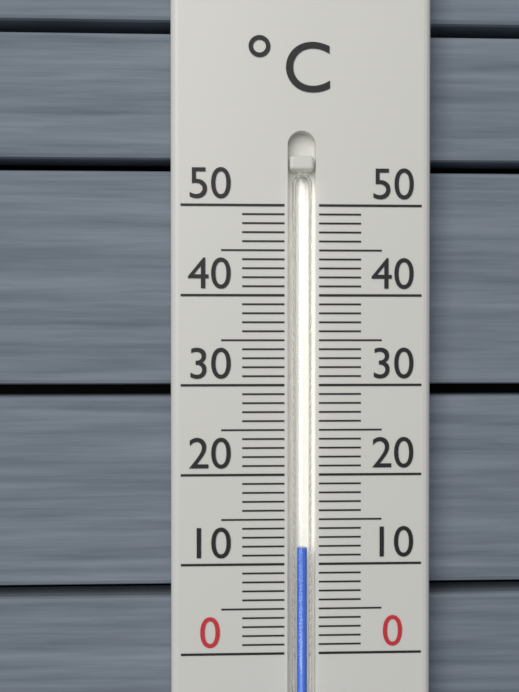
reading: 12 °C
